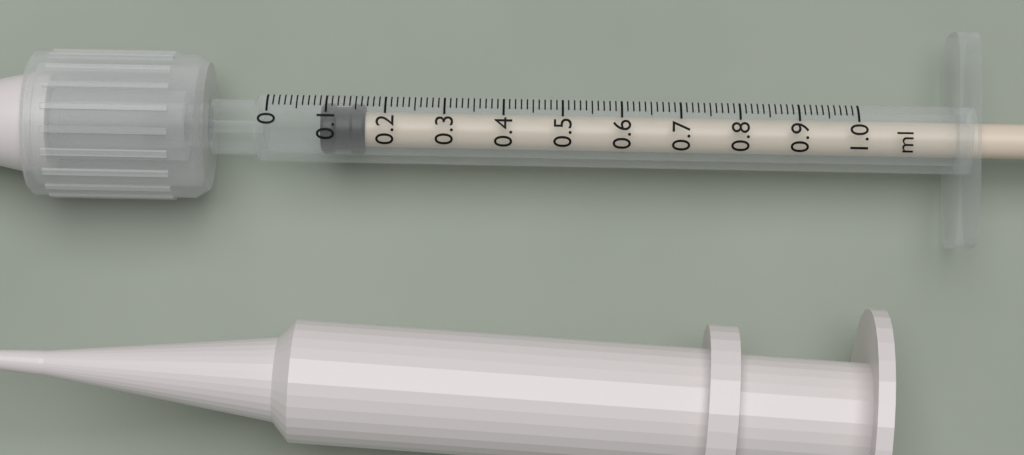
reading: 0.09 ml
